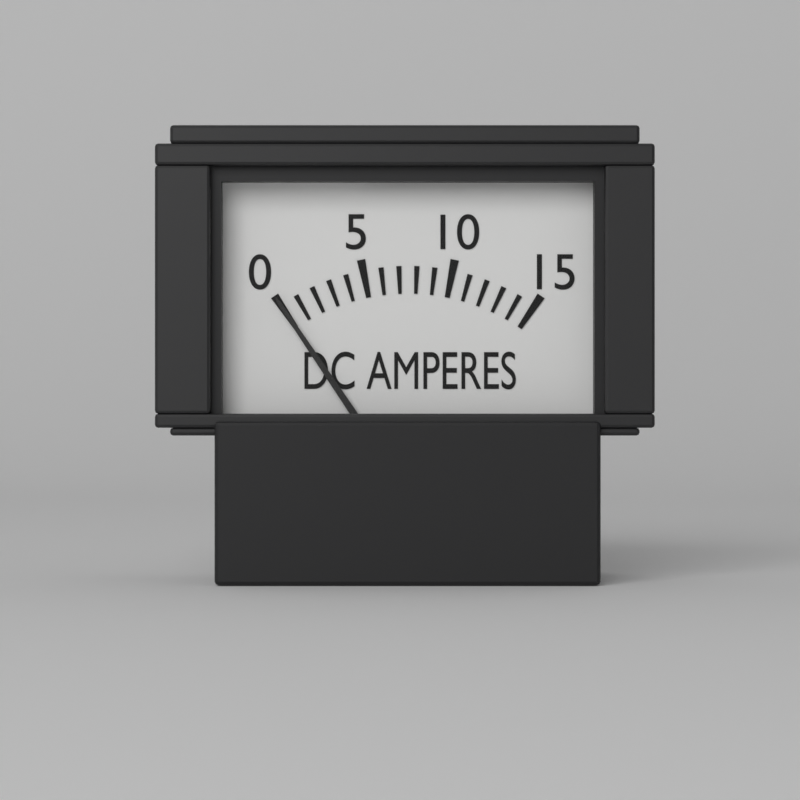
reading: 0 A
